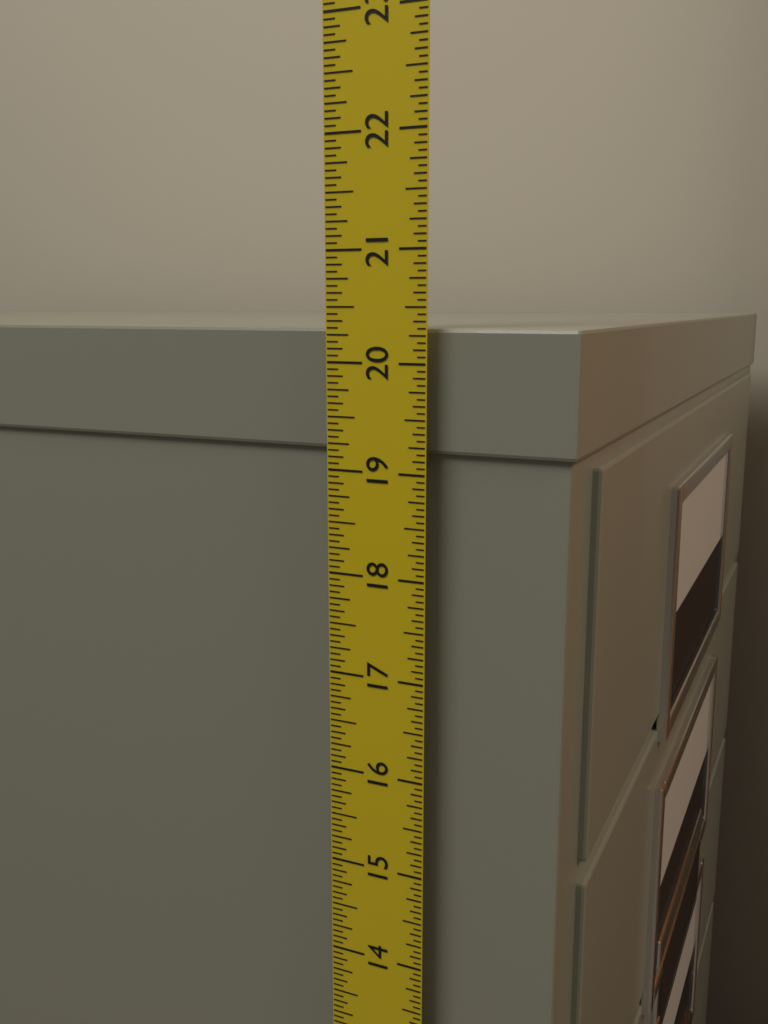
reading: 20.3125 in
